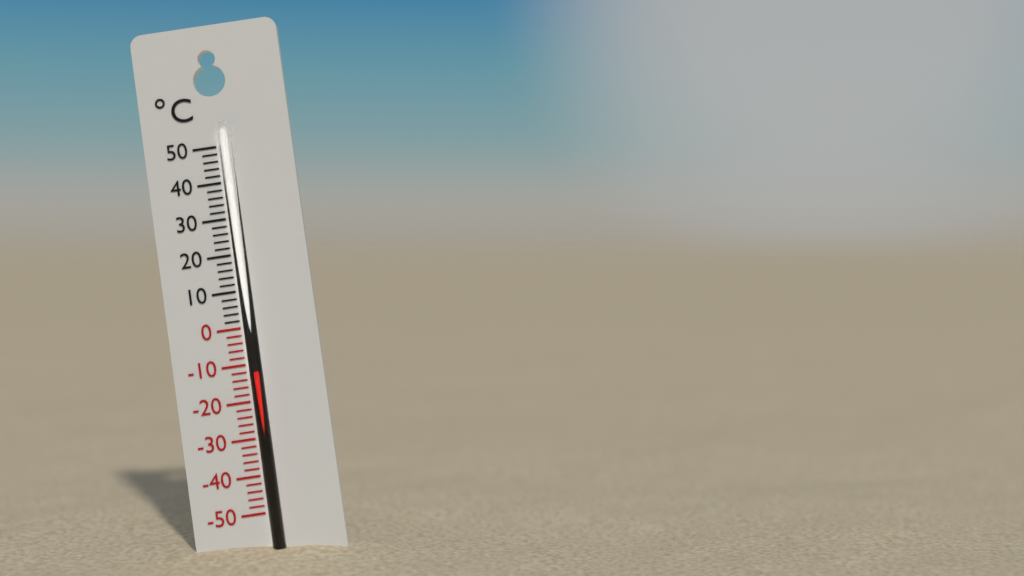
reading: -12 °C
